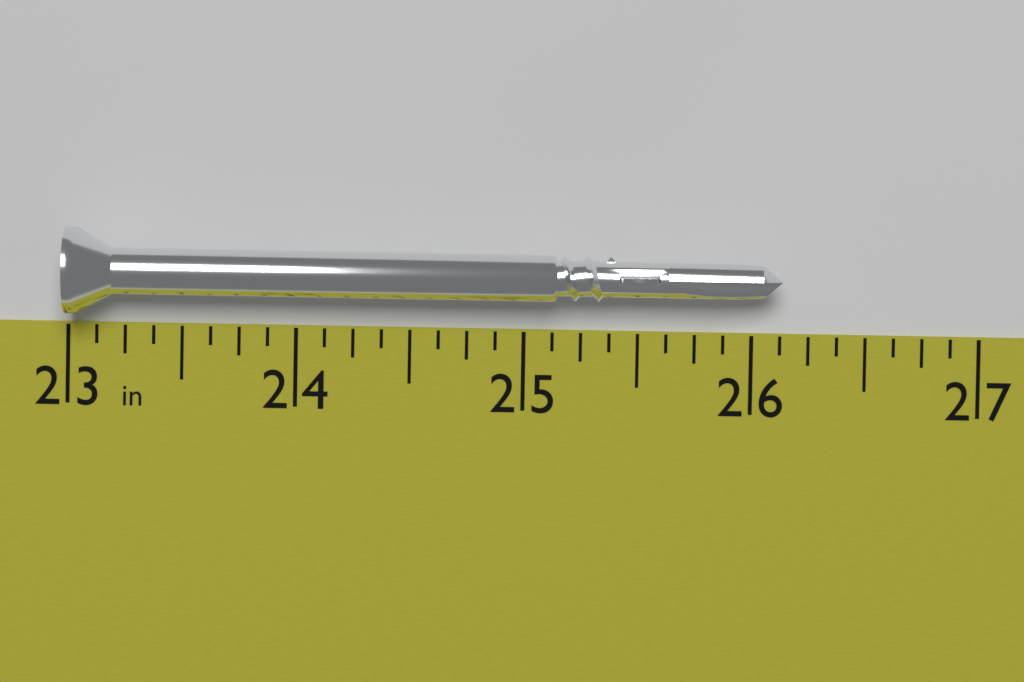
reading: 26.125 in
